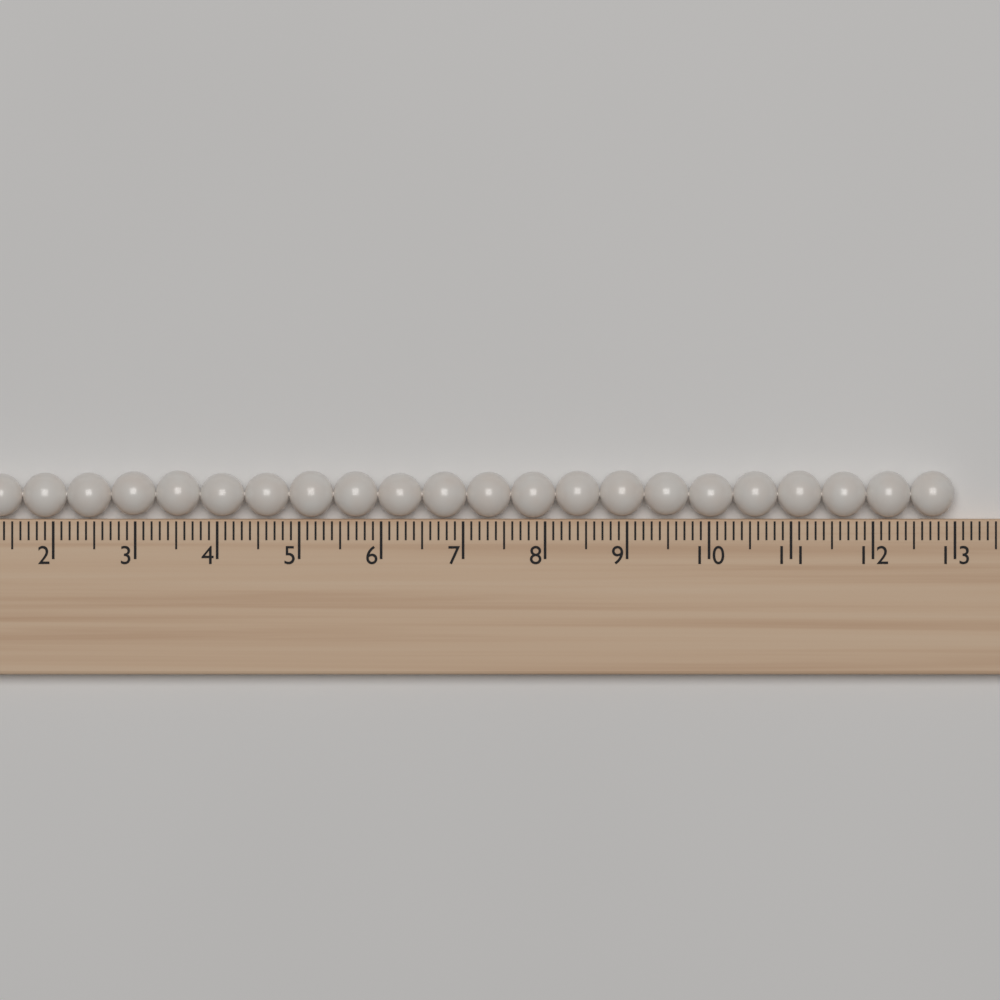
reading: 13.0 (no unit)
